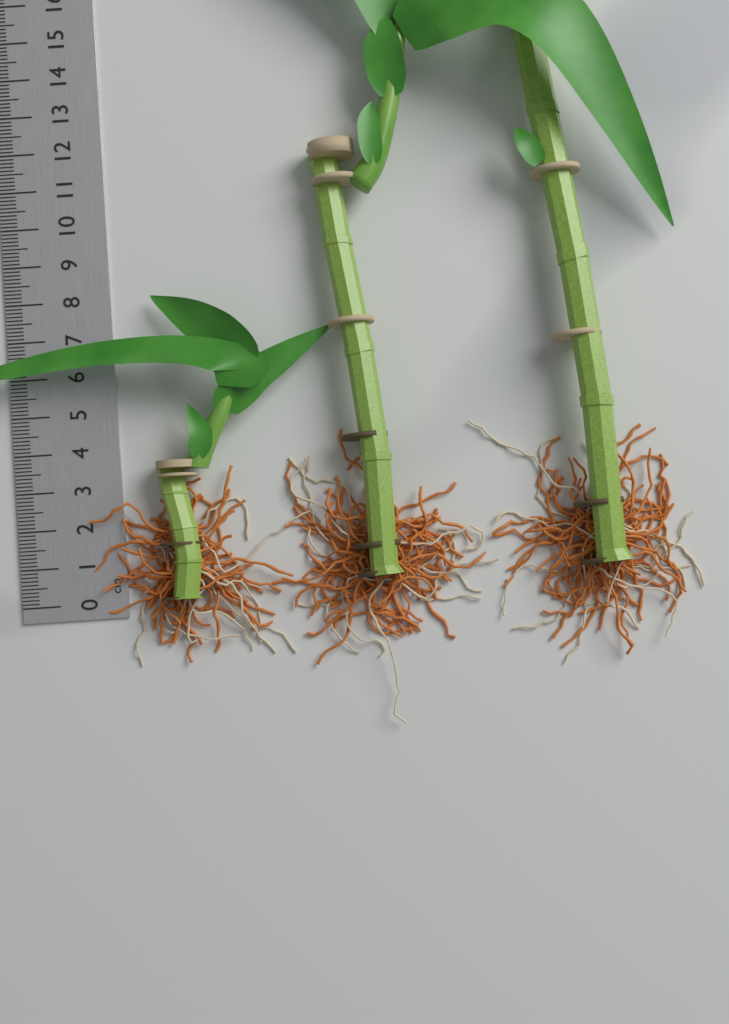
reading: 8.0 cm
